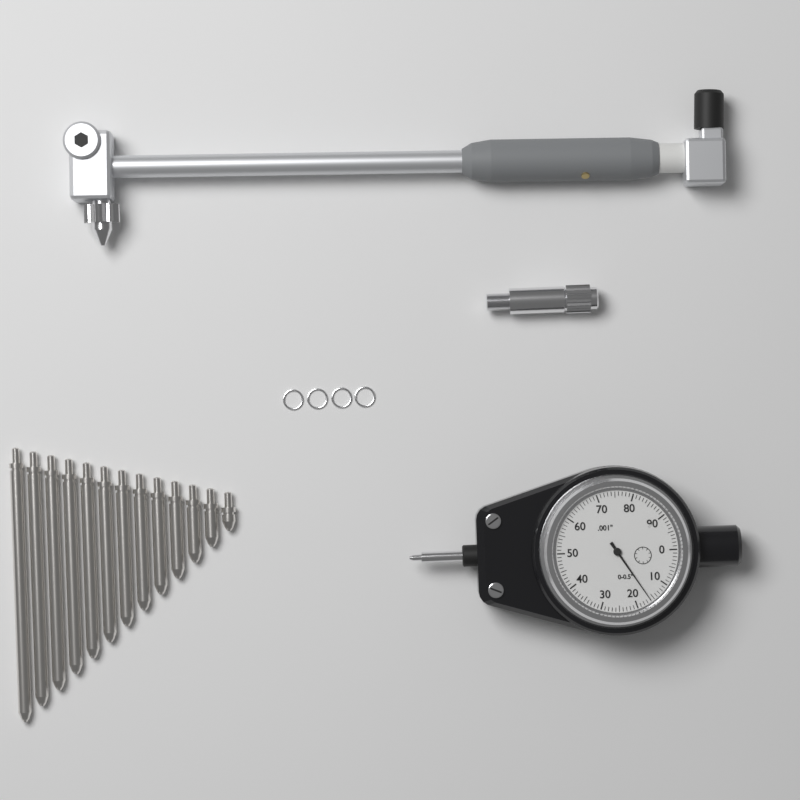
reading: 0.016 in
